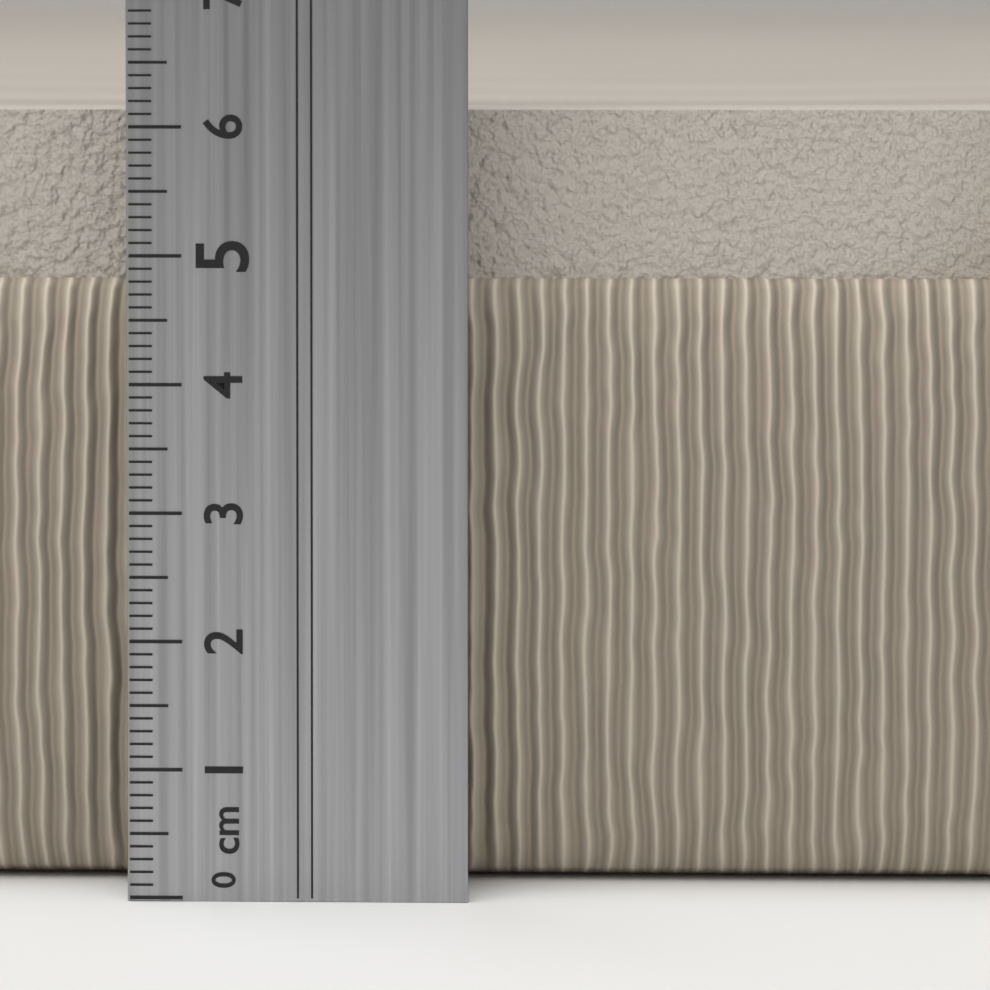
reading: 6.1 cm
